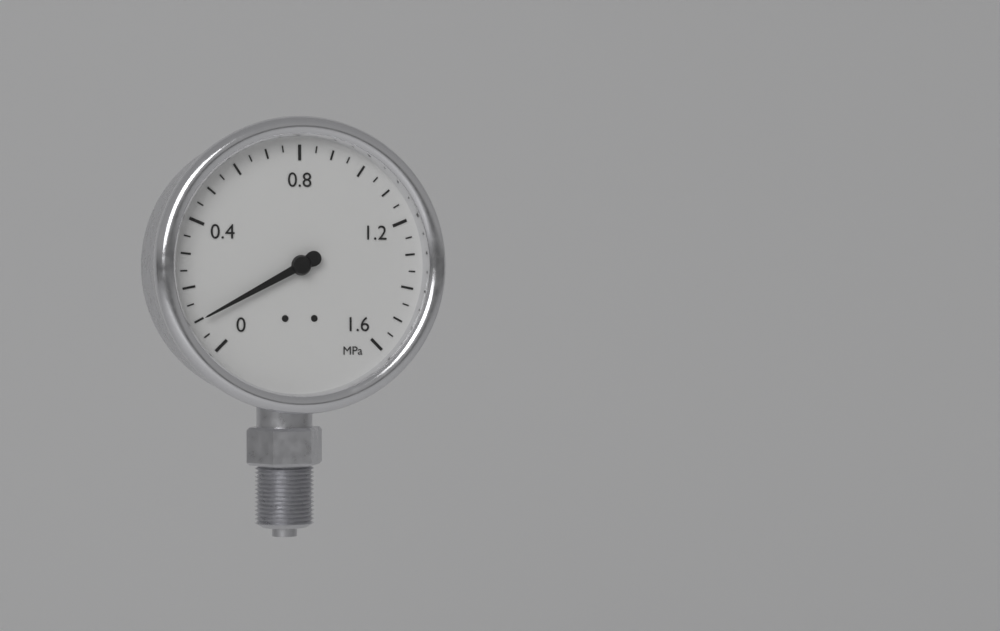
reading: 0.10 MPa
